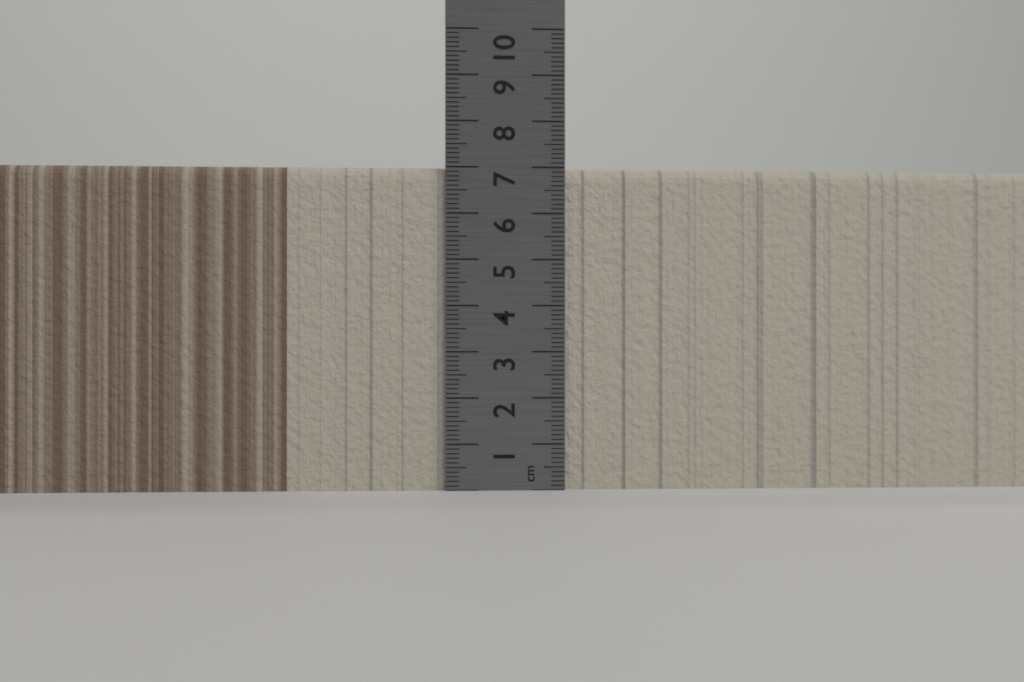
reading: 7.0 cm
